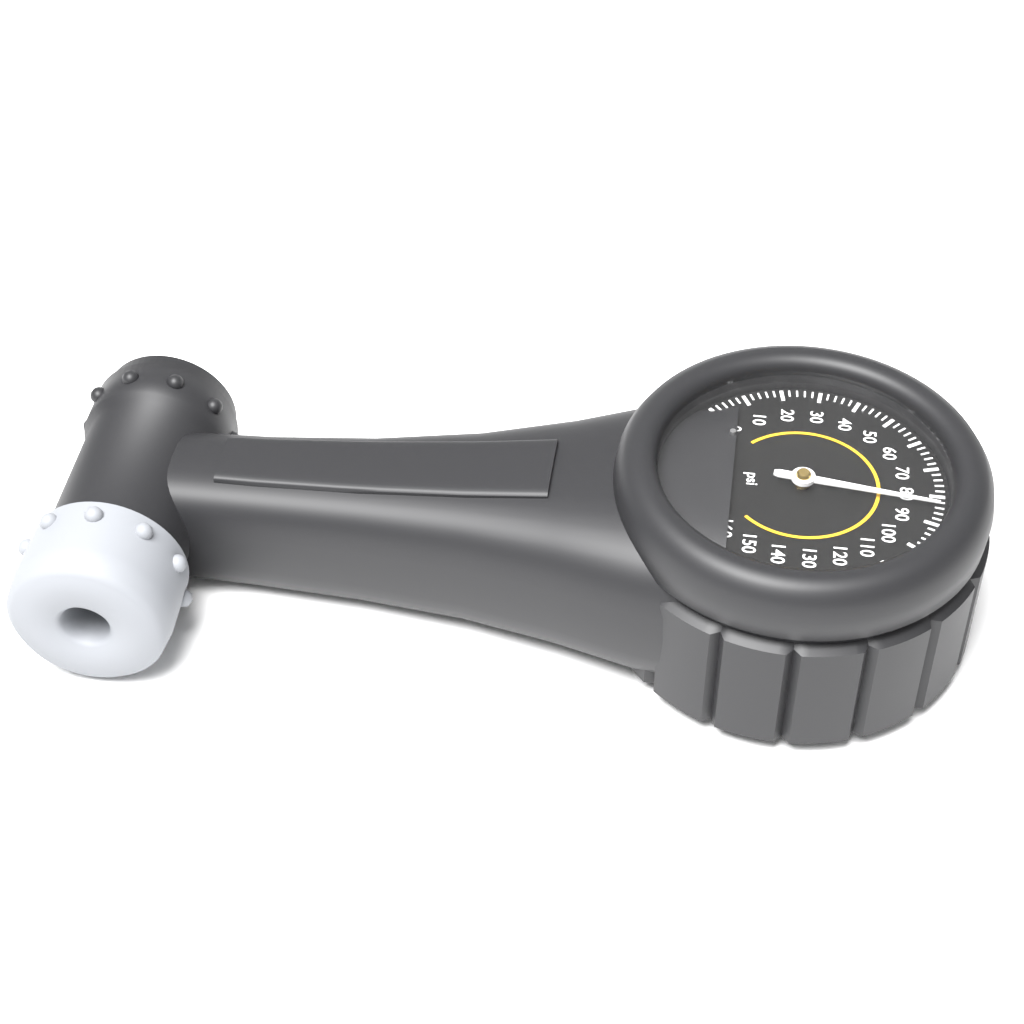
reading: 84 psi
